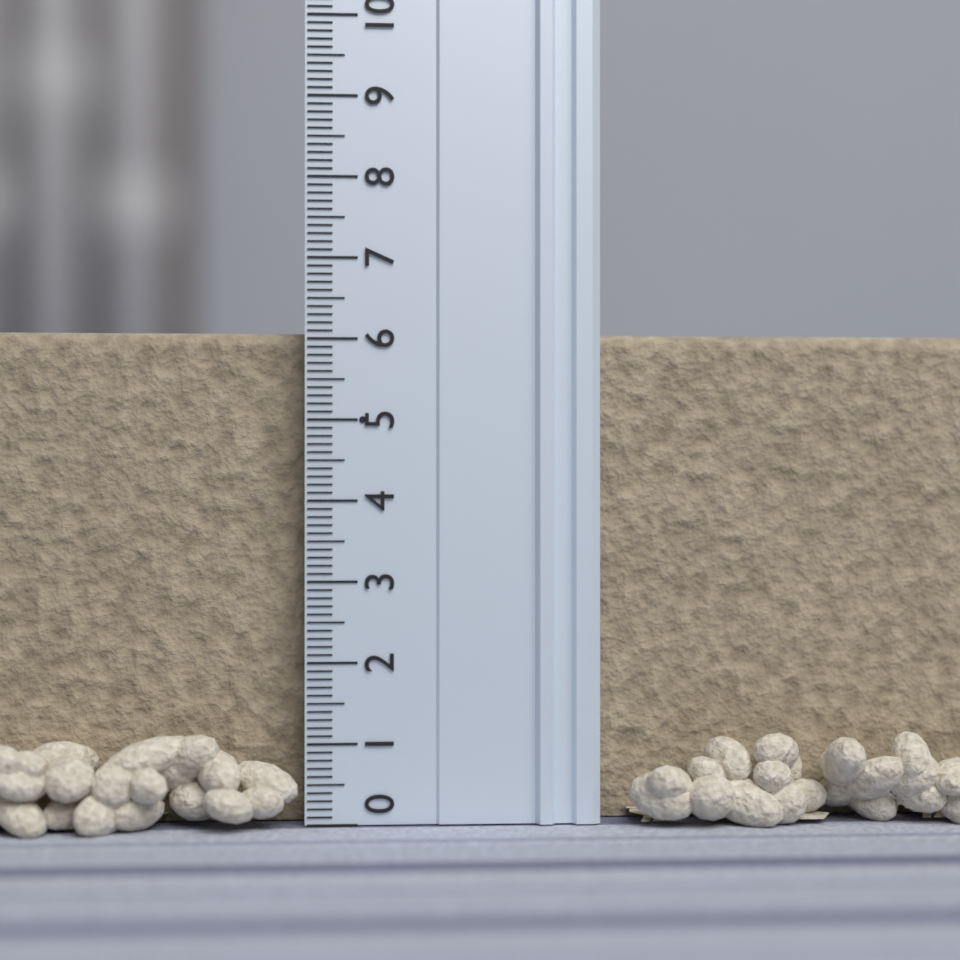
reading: 6.1 (no unit)
